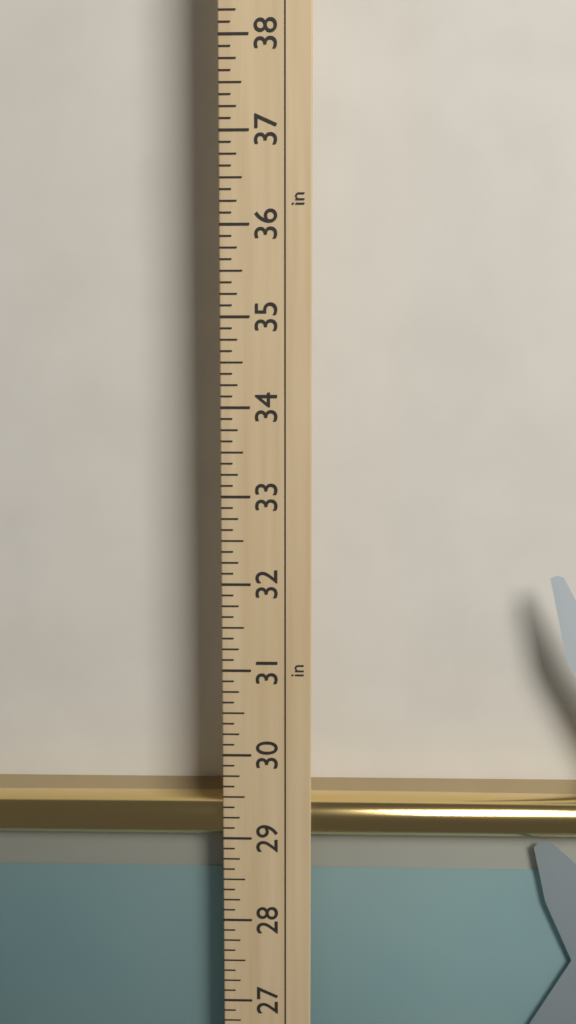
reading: 29.375 in
